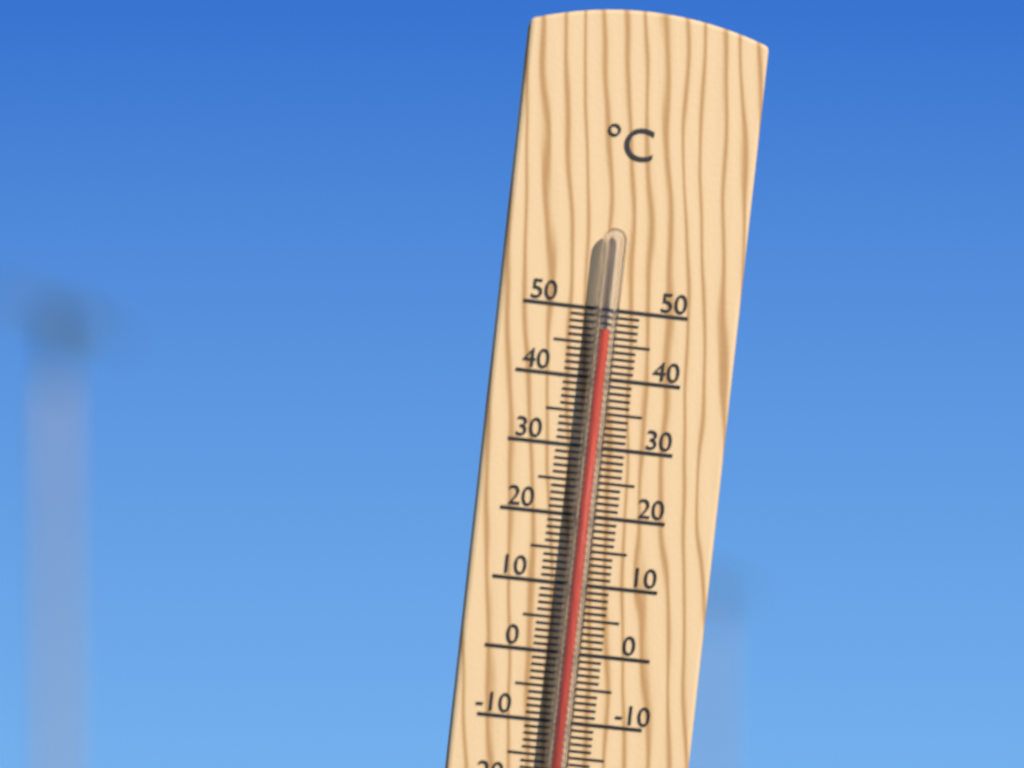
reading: 47 °C
